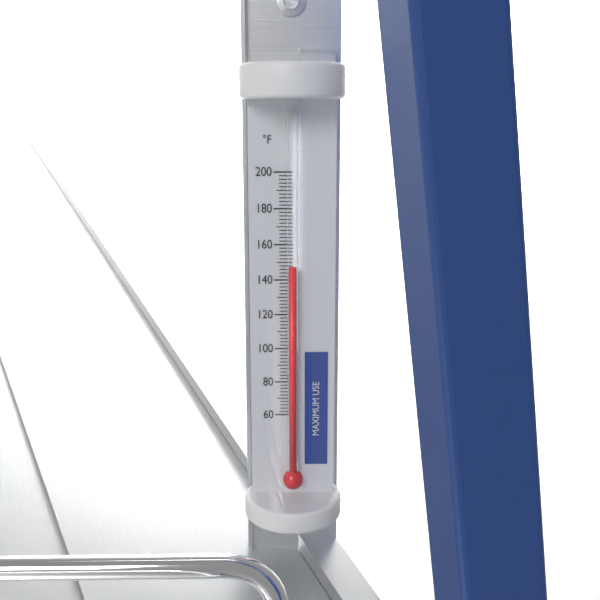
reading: 148 °F
